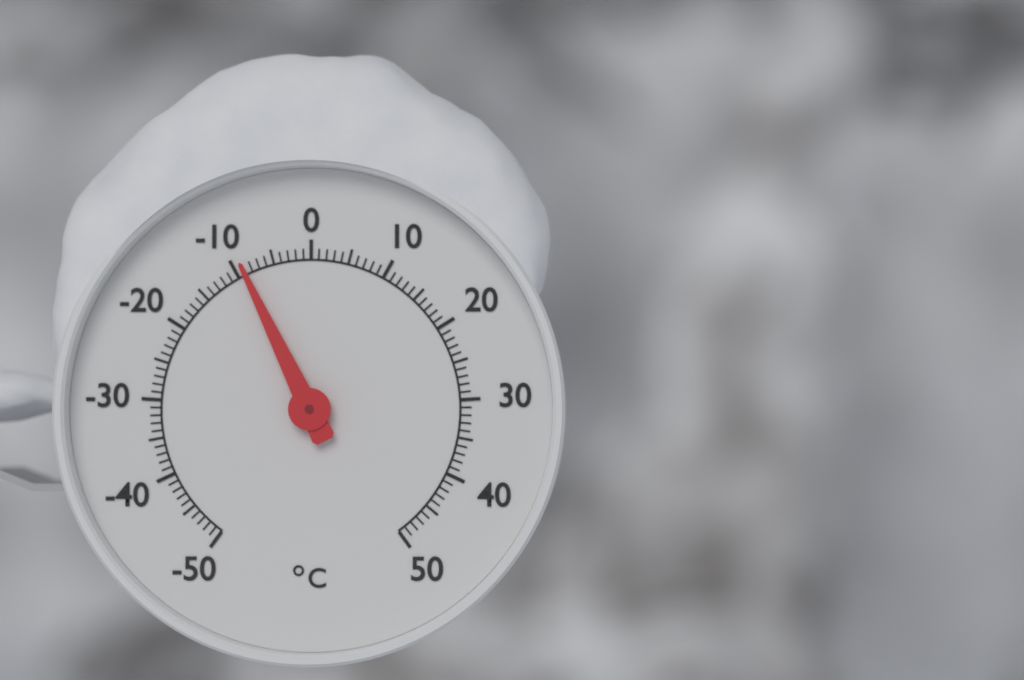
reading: -9 °C
